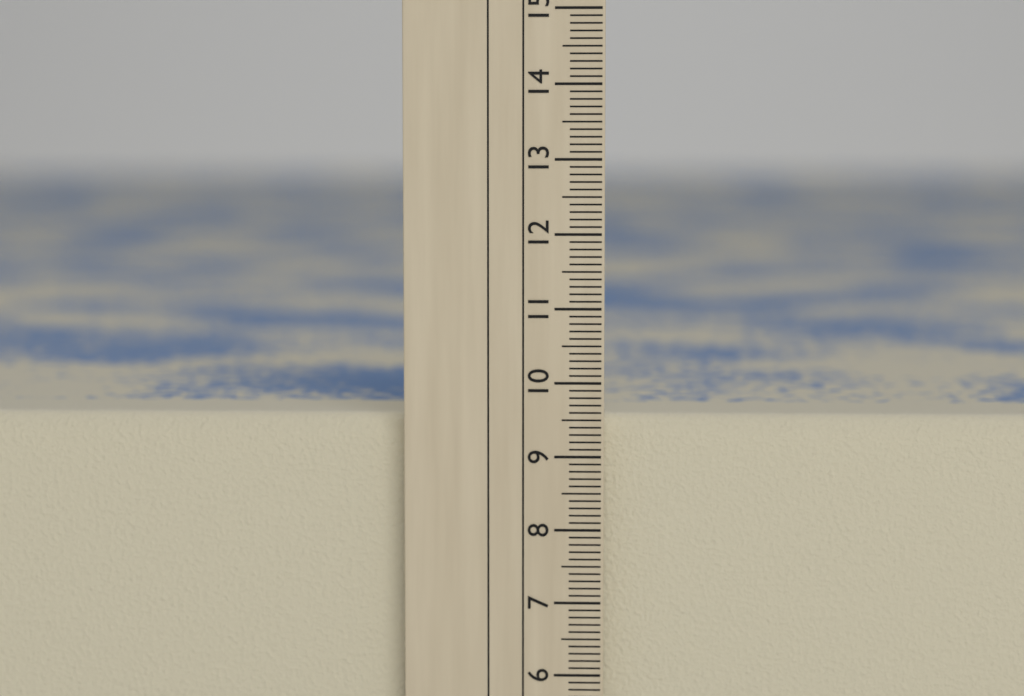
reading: 9.5 cm
